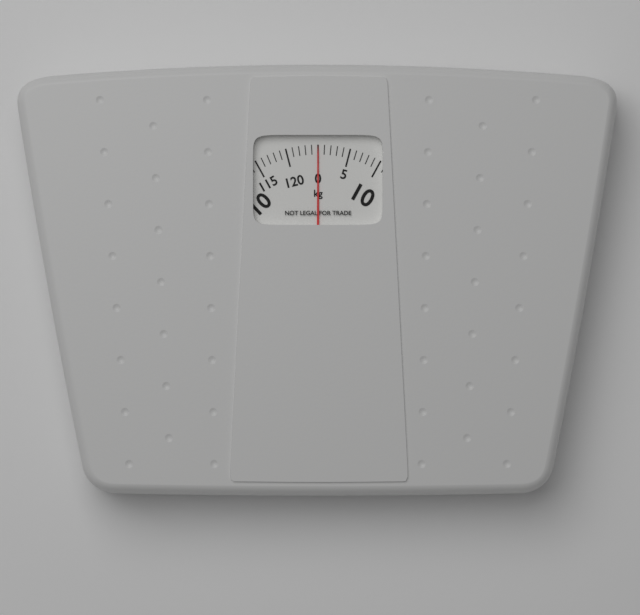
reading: 0 kg
